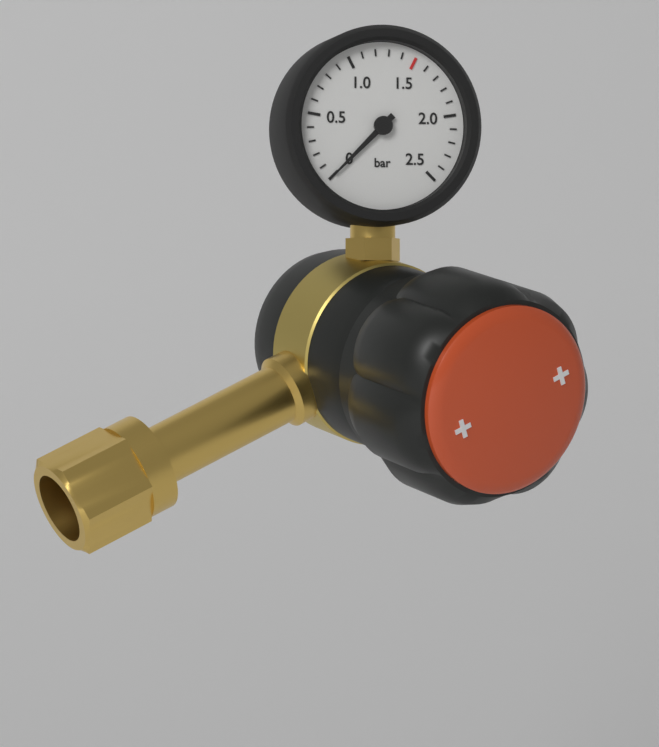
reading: 0.0 bar
